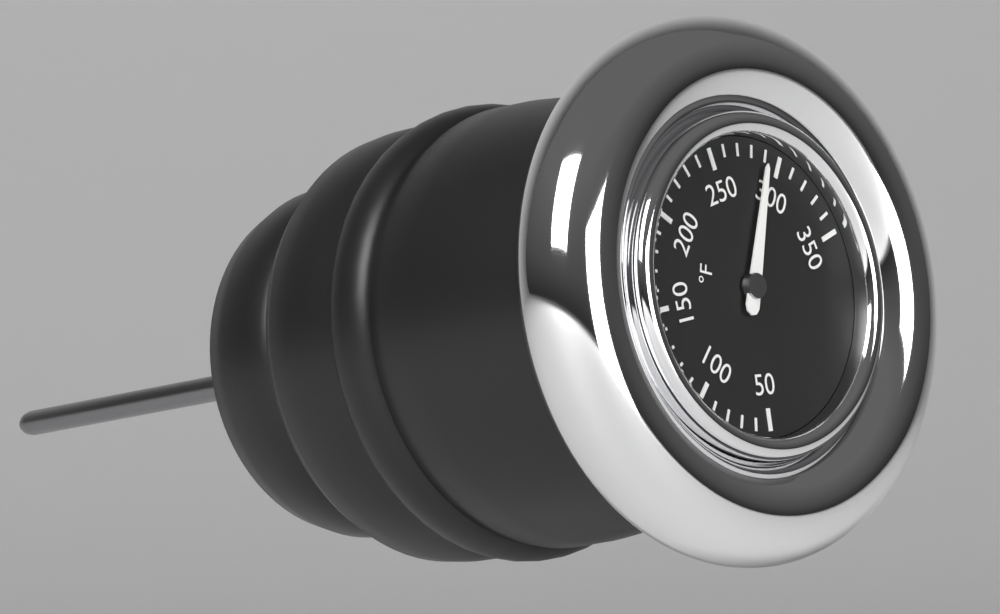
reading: 290 °F
